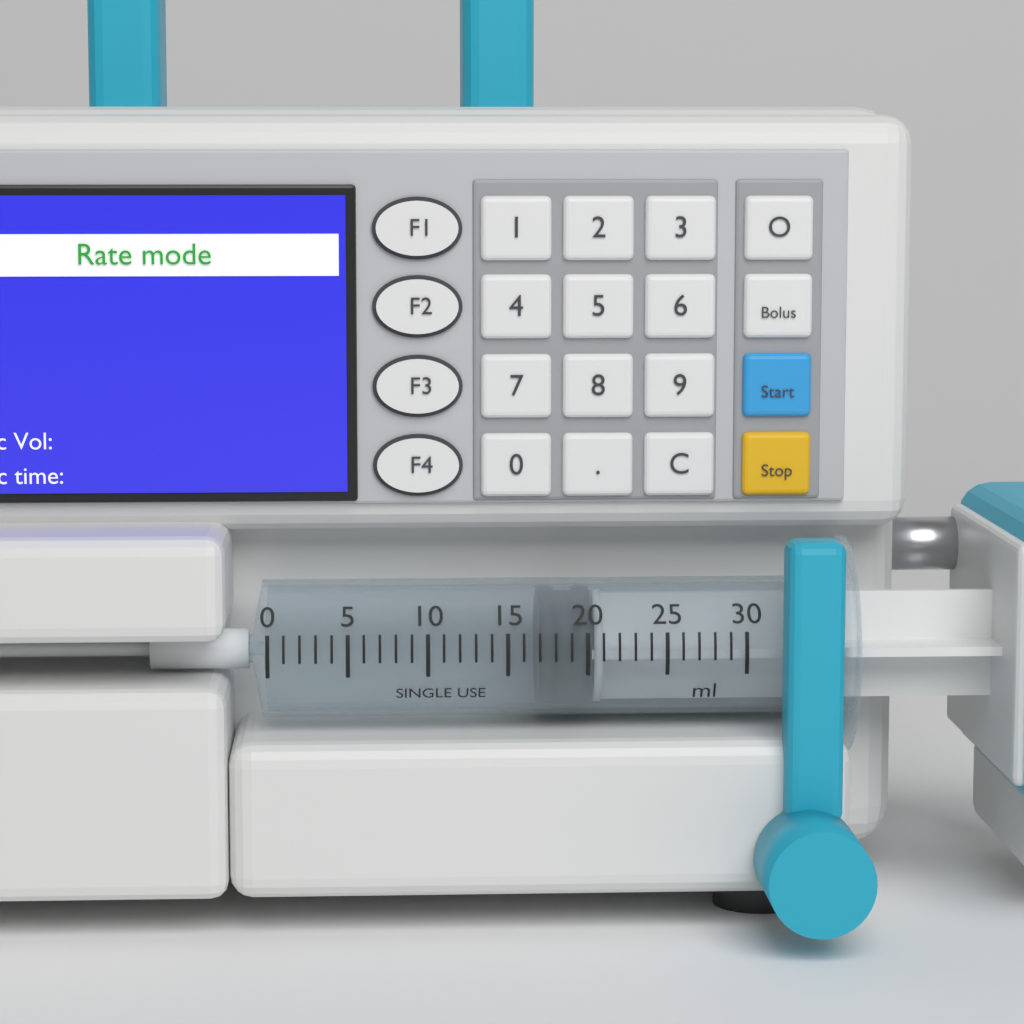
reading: 17 ml
